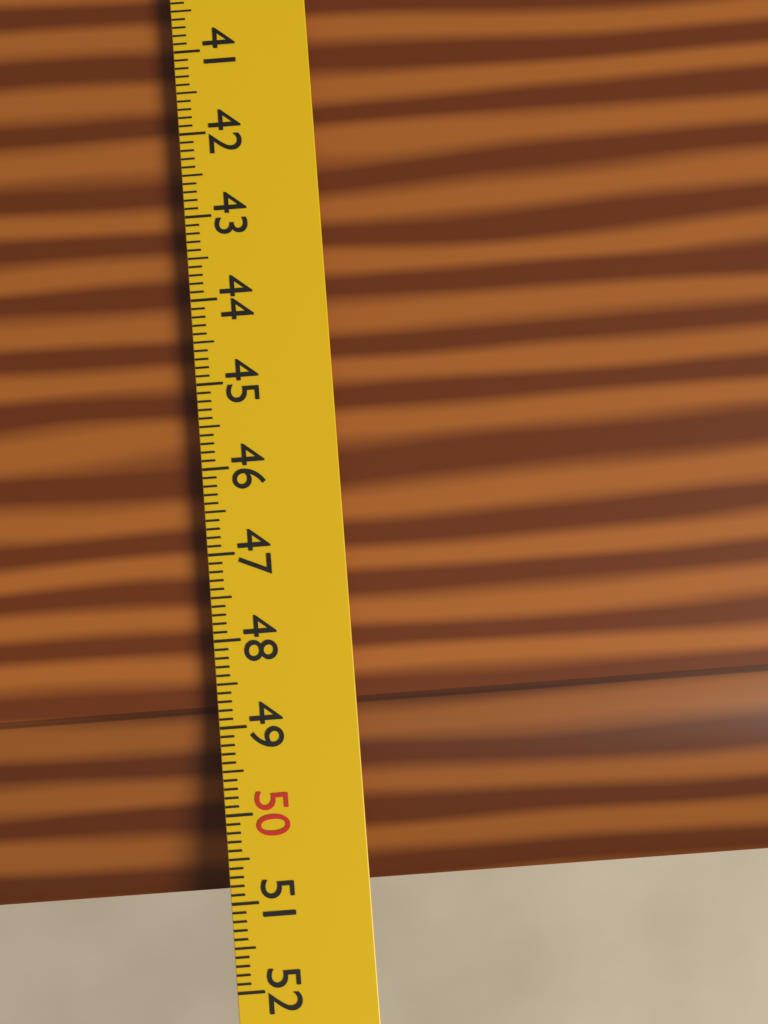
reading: 51.1 cm
